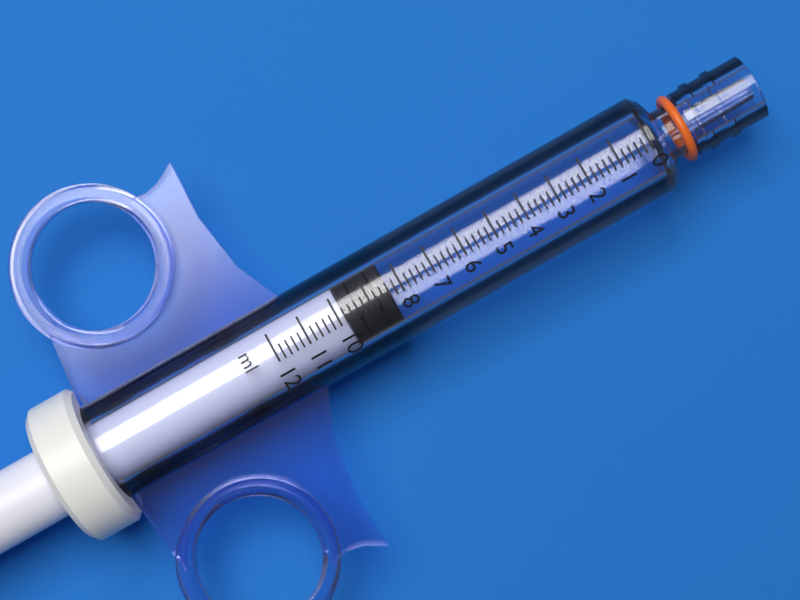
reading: 8.4 ml
